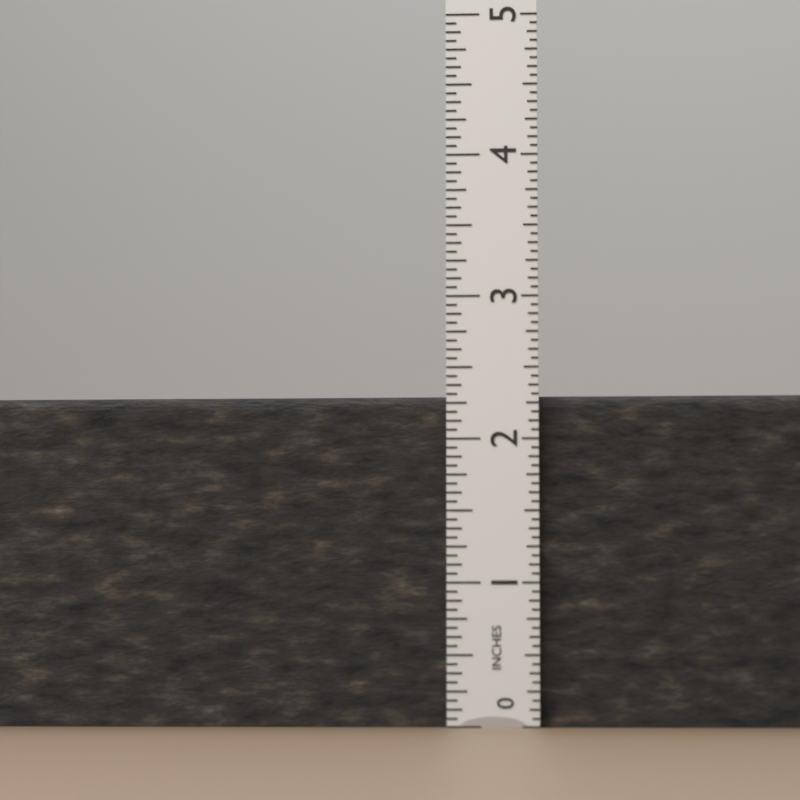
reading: 2.3125 in
